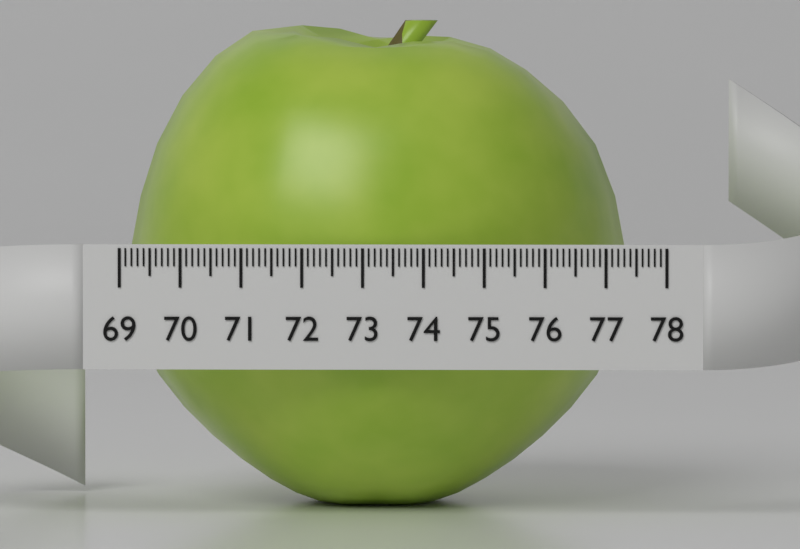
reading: 77.3 (no unit)
